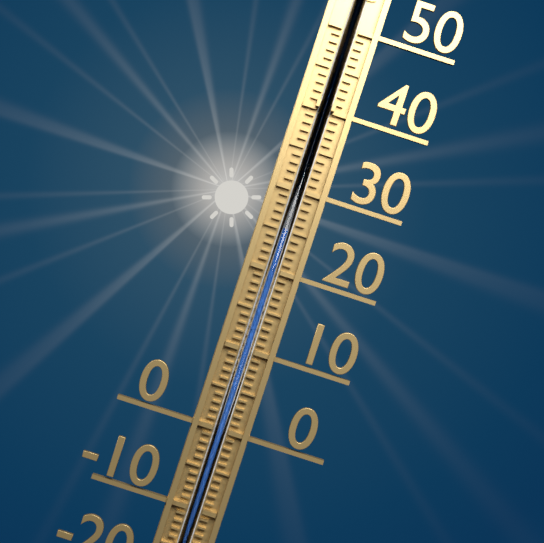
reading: 25 °C
